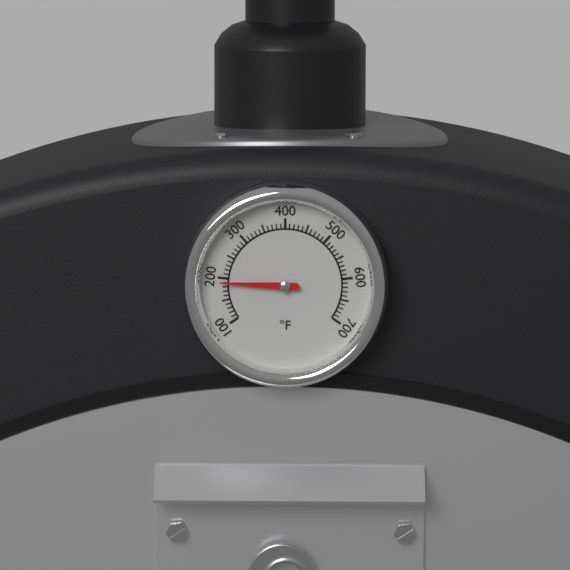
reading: 190 °F
